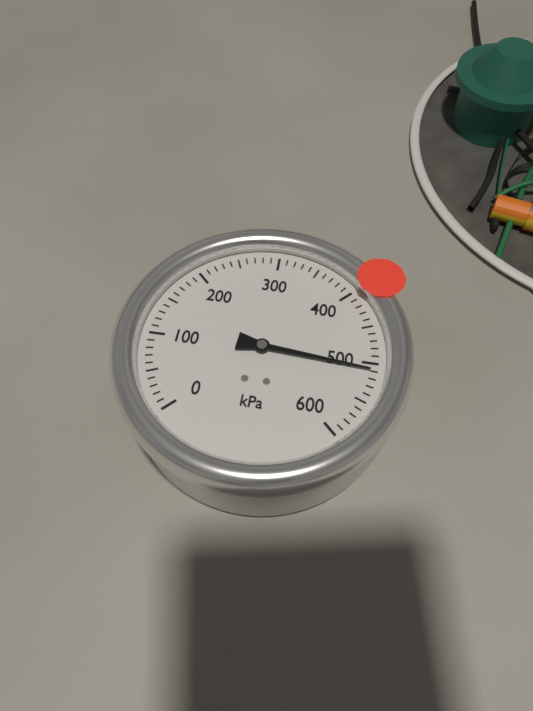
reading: 510 kPa
